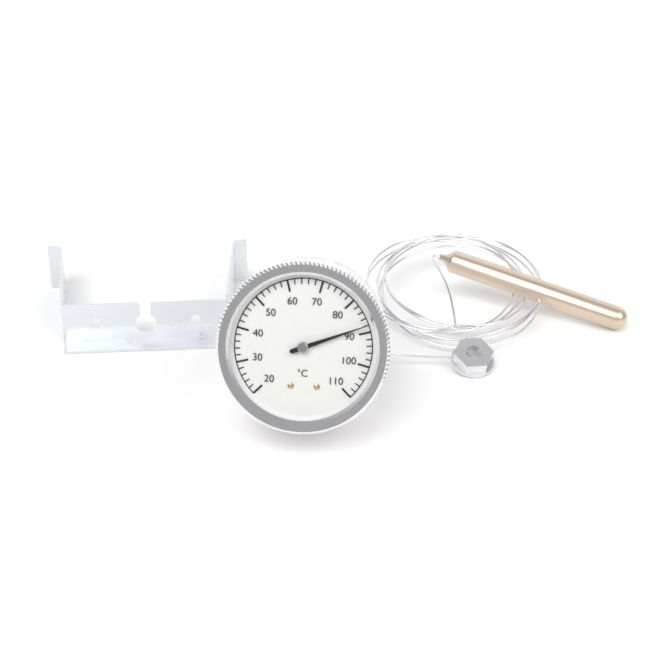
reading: 88 °C
